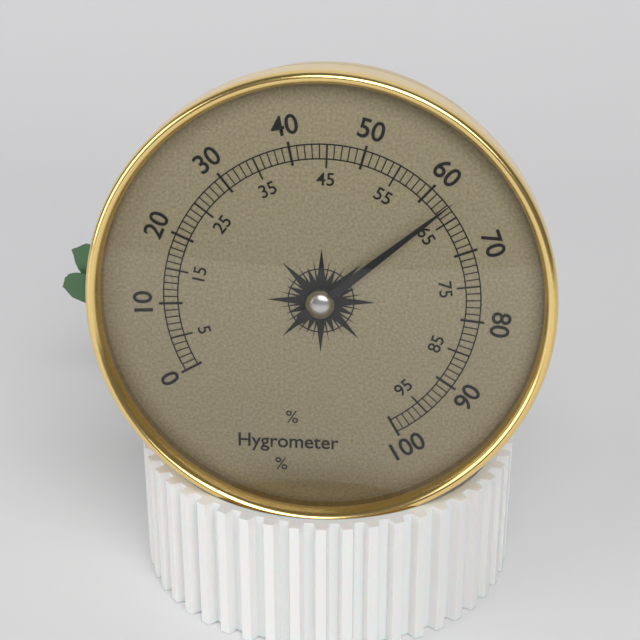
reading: 63 %
